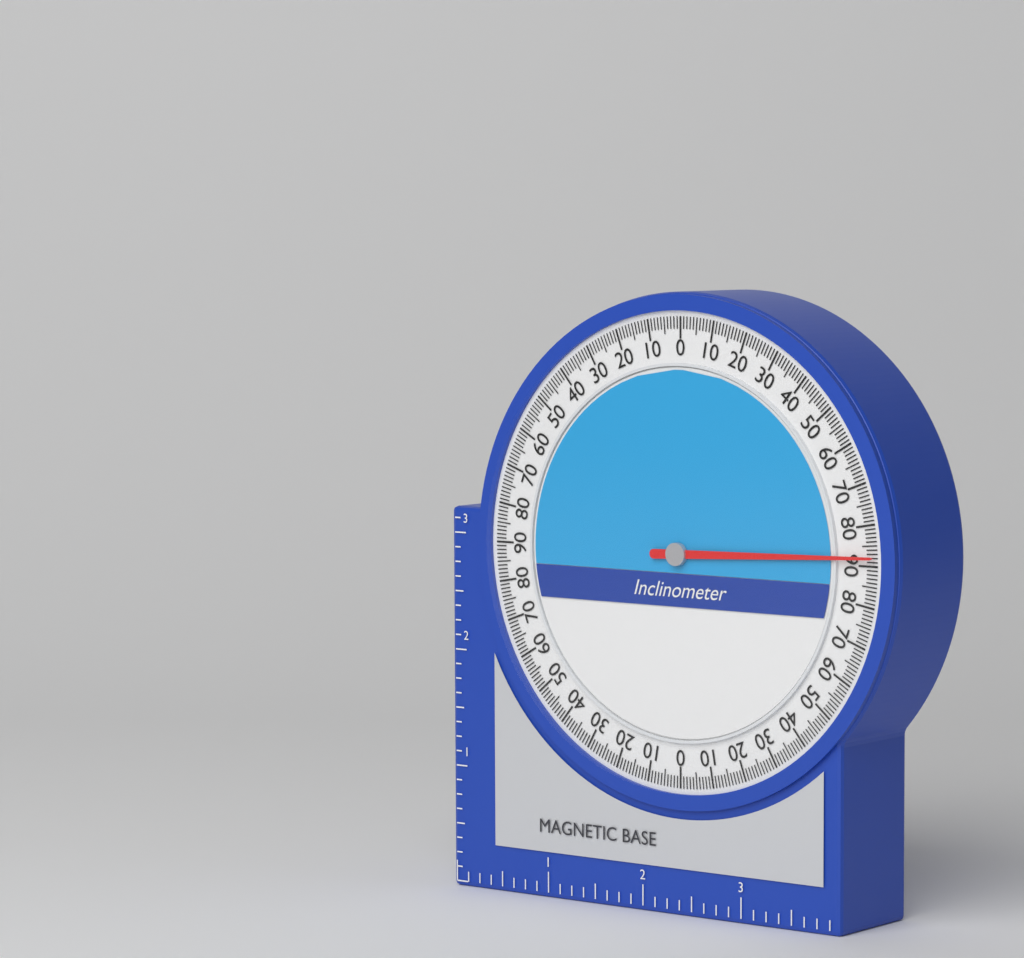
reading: 88 (no unit)
